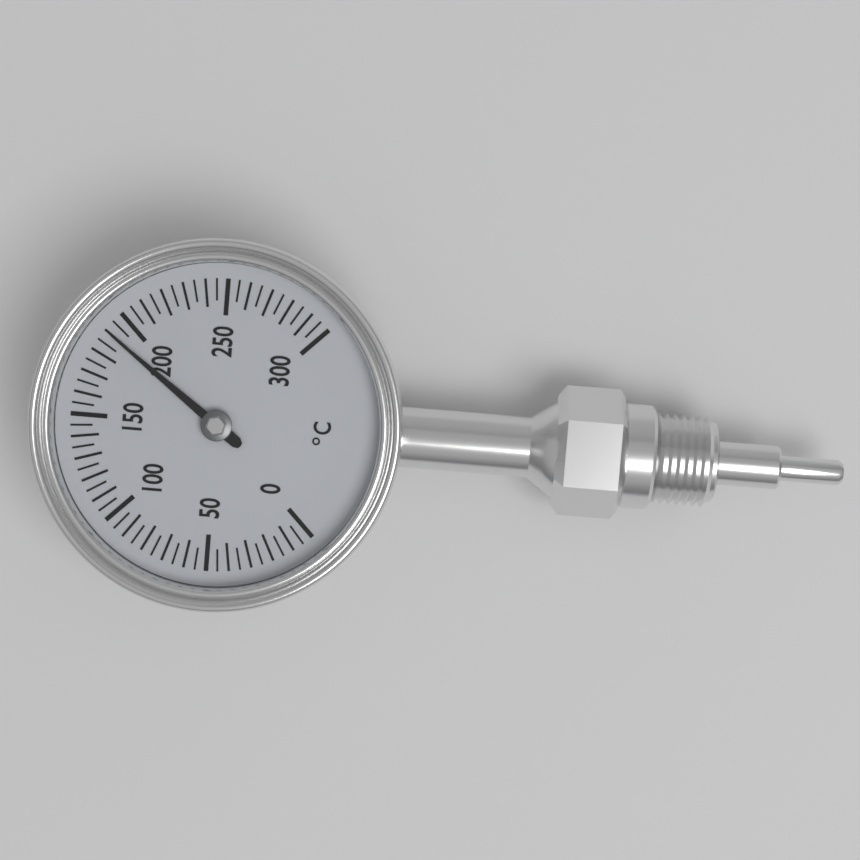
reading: 190 °C
